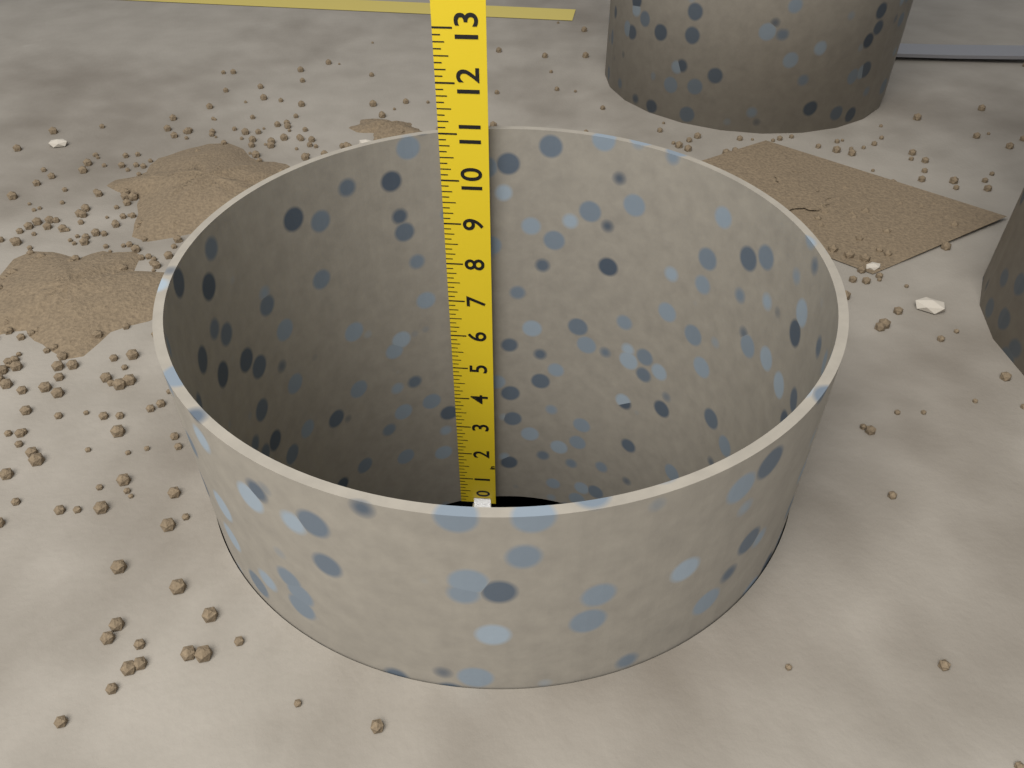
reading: 11.000 in
